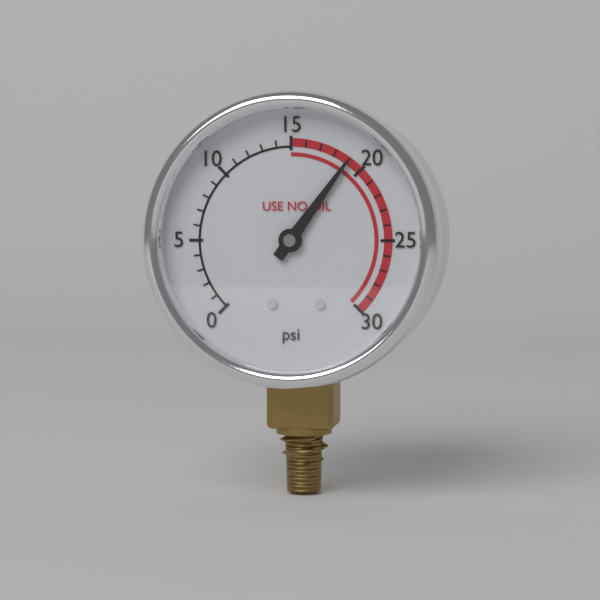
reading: 19 psi
